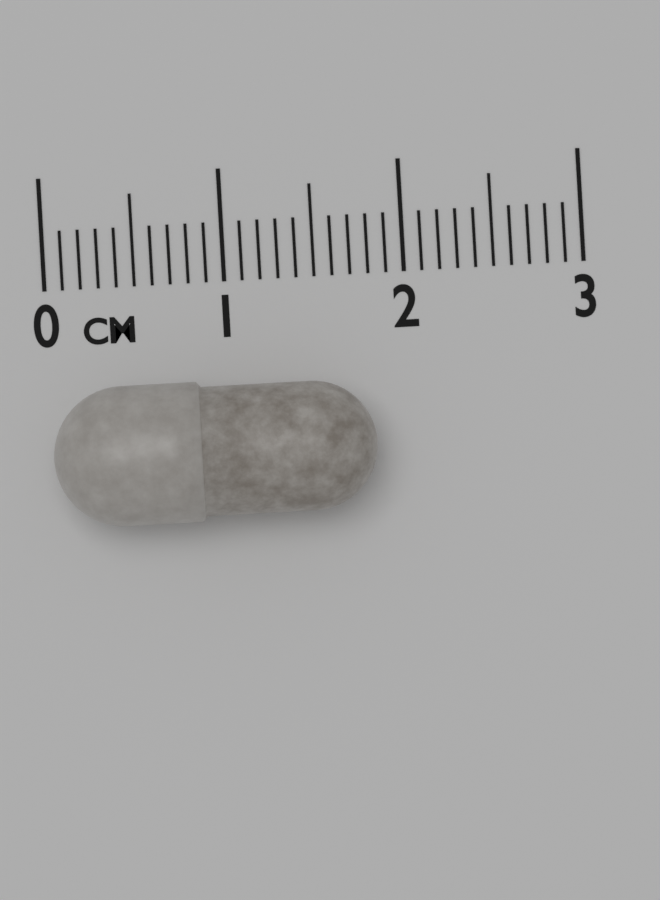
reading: 1.8 cm
